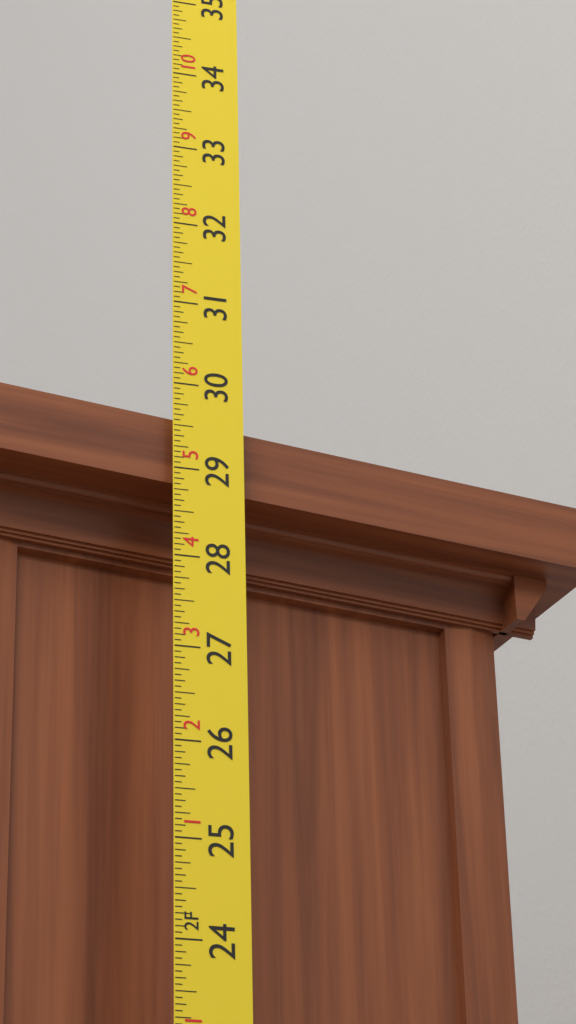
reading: 29.6250 in
